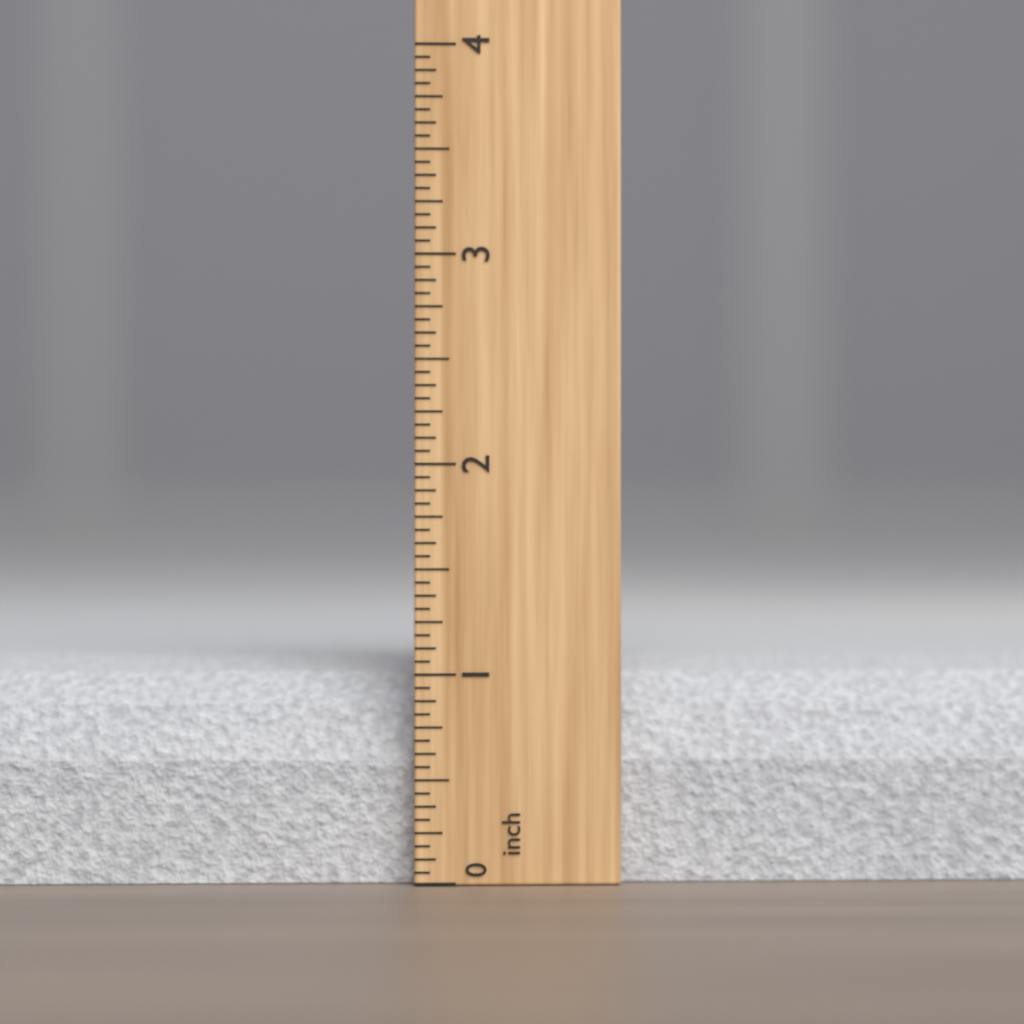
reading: 1.0625 inch
